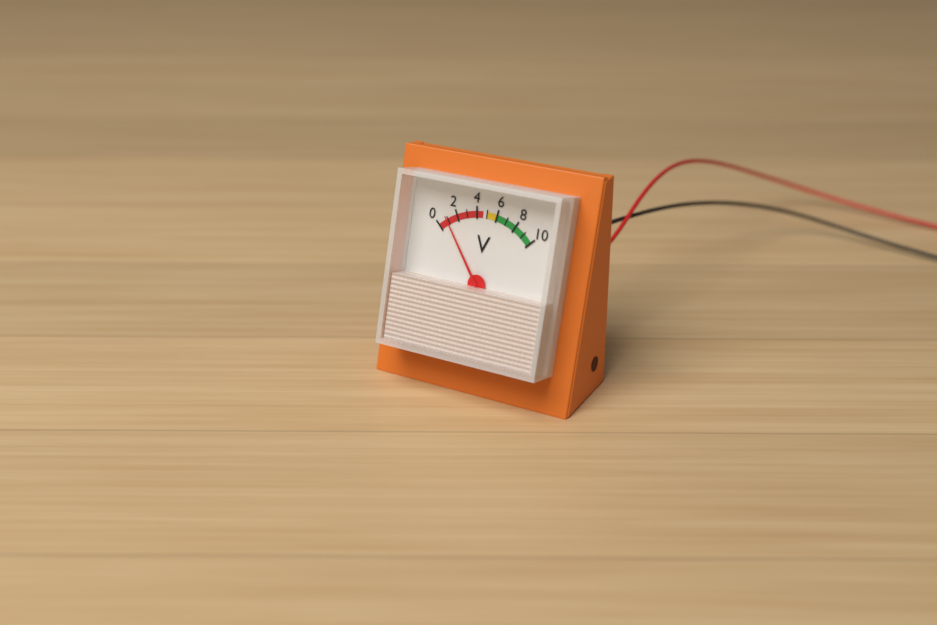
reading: 1 V
